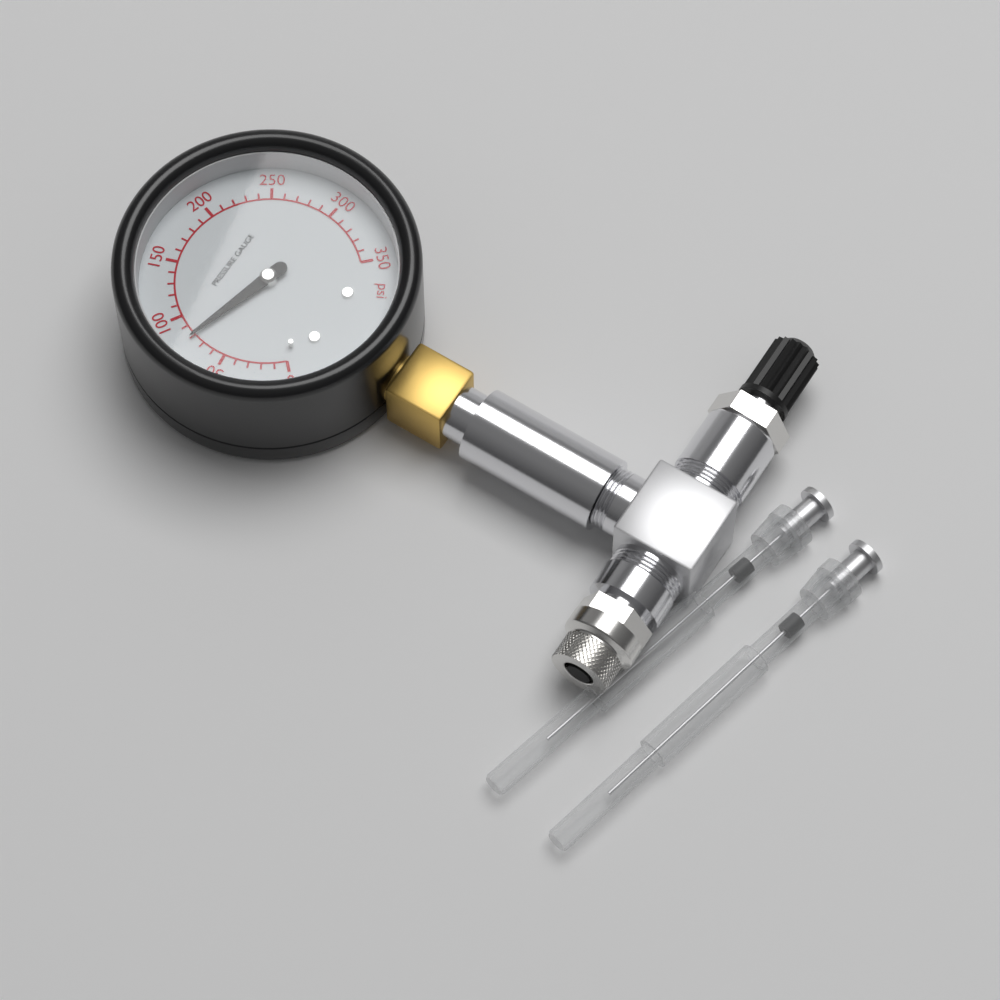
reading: 80 psi
